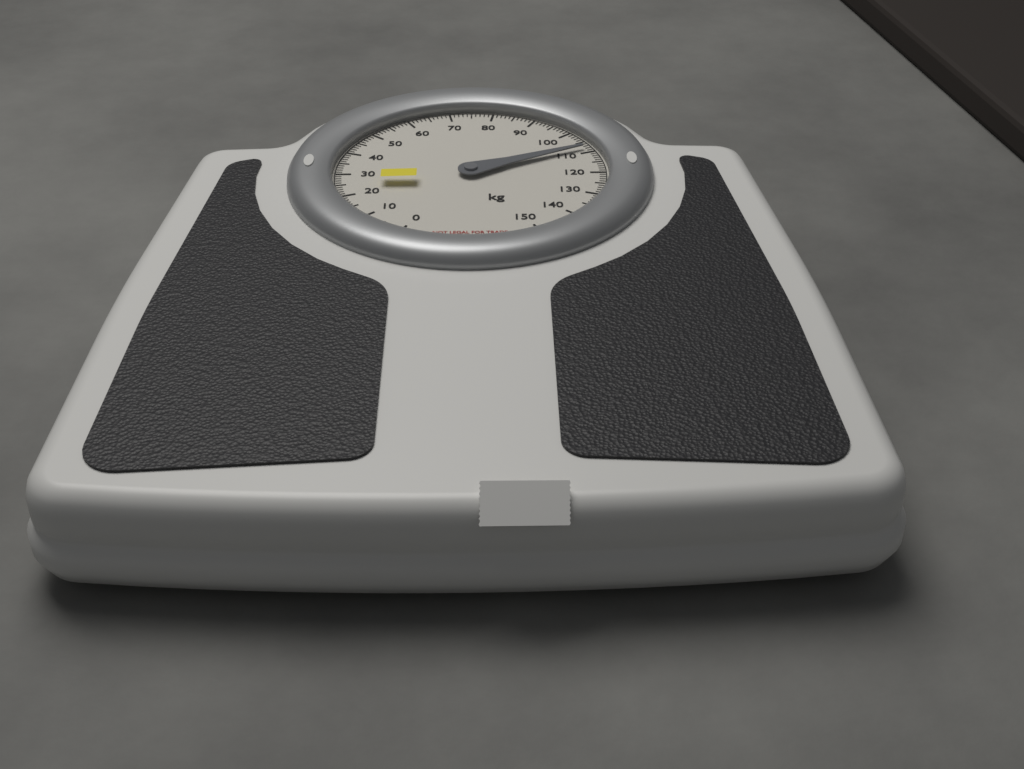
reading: 108 kg
